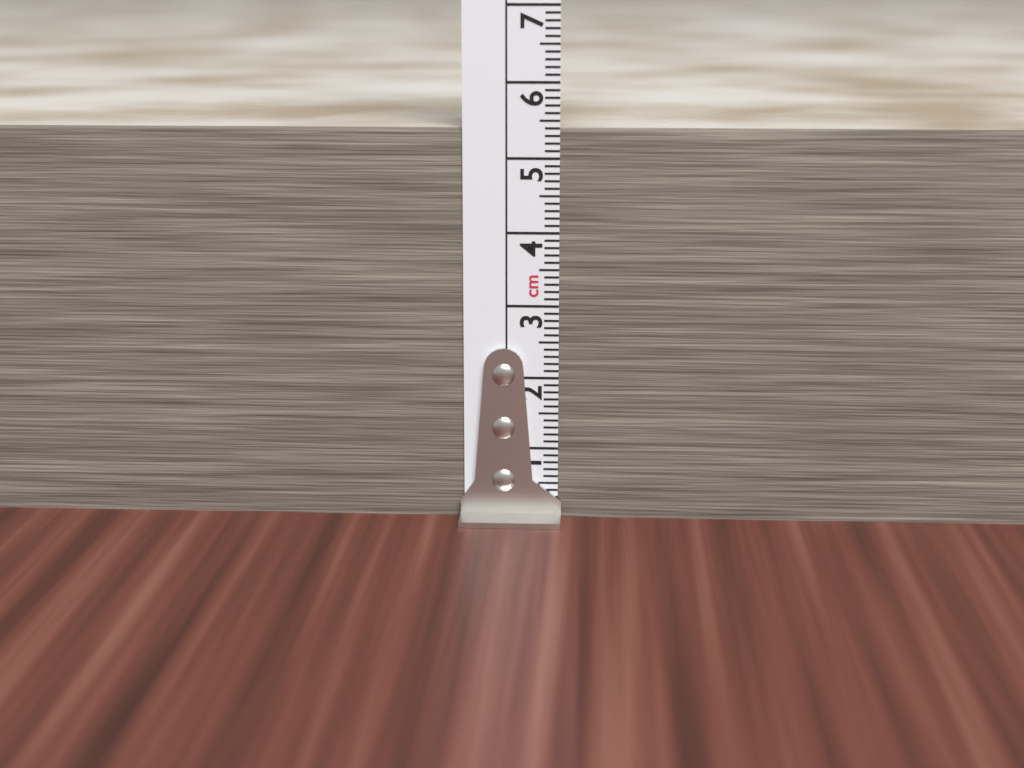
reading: 5.4 cm
